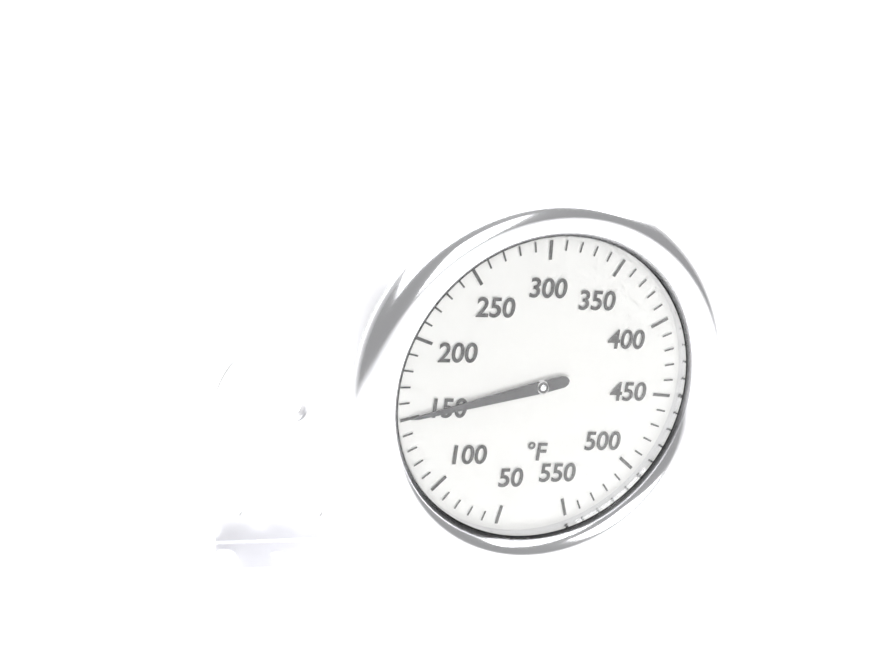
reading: 150 °F
